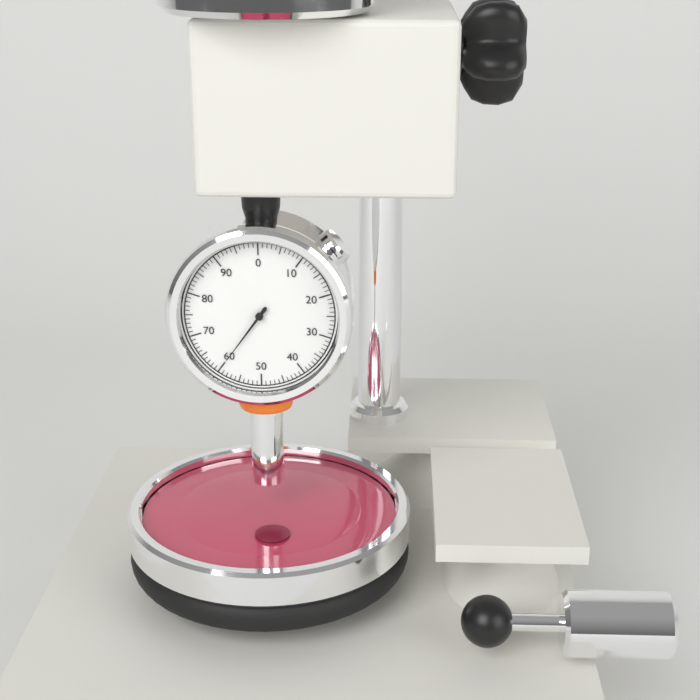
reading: 60 (no unit)
